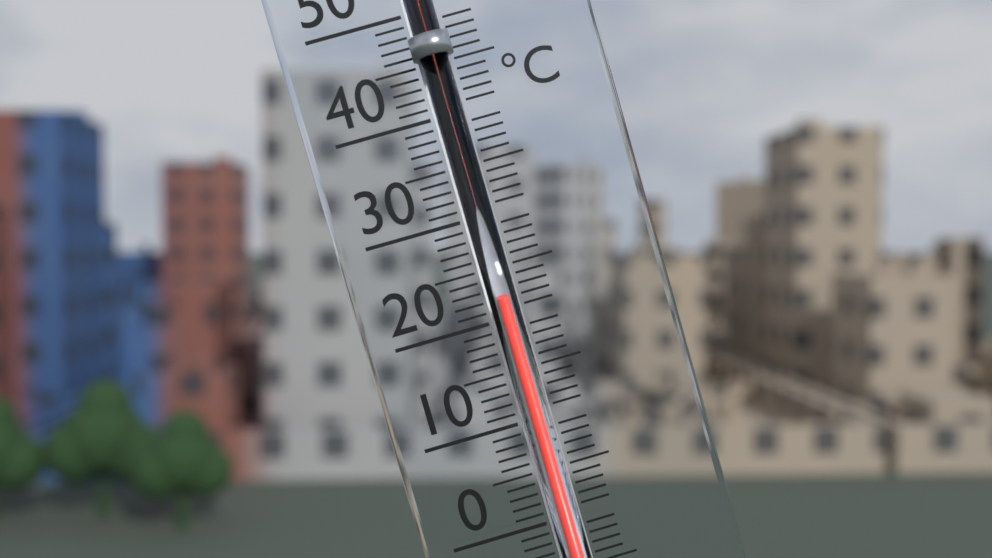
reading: 22 °C
